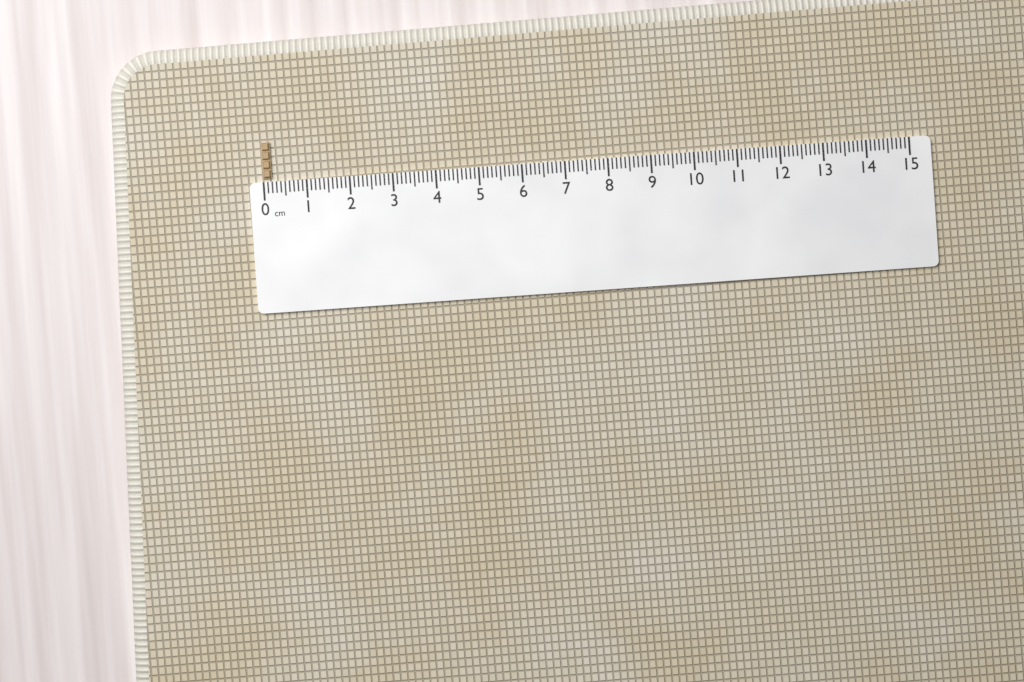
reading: 0.2 cm
